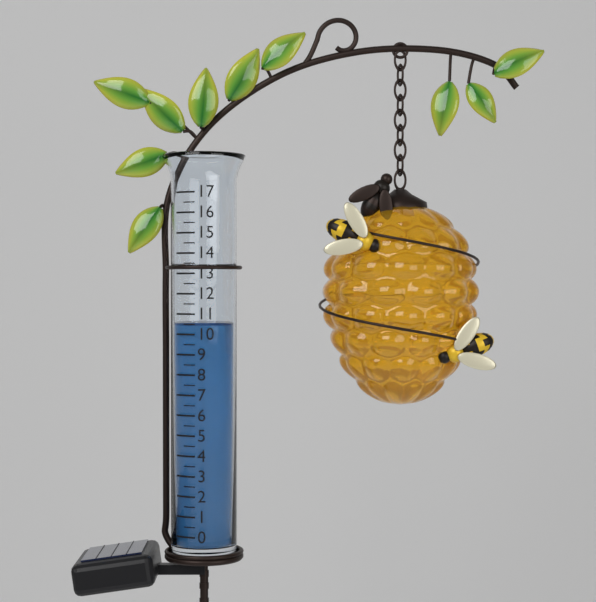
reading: 10.5 (no unit)
